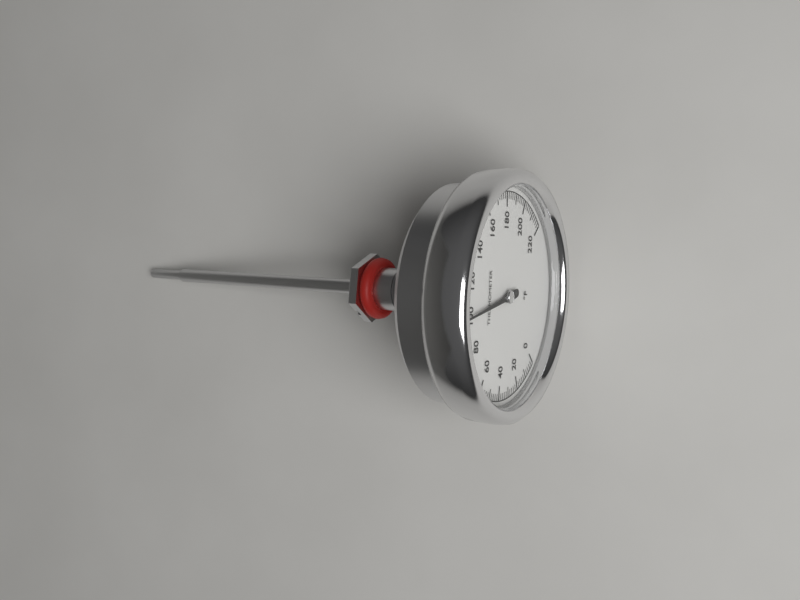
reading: 100 °F
